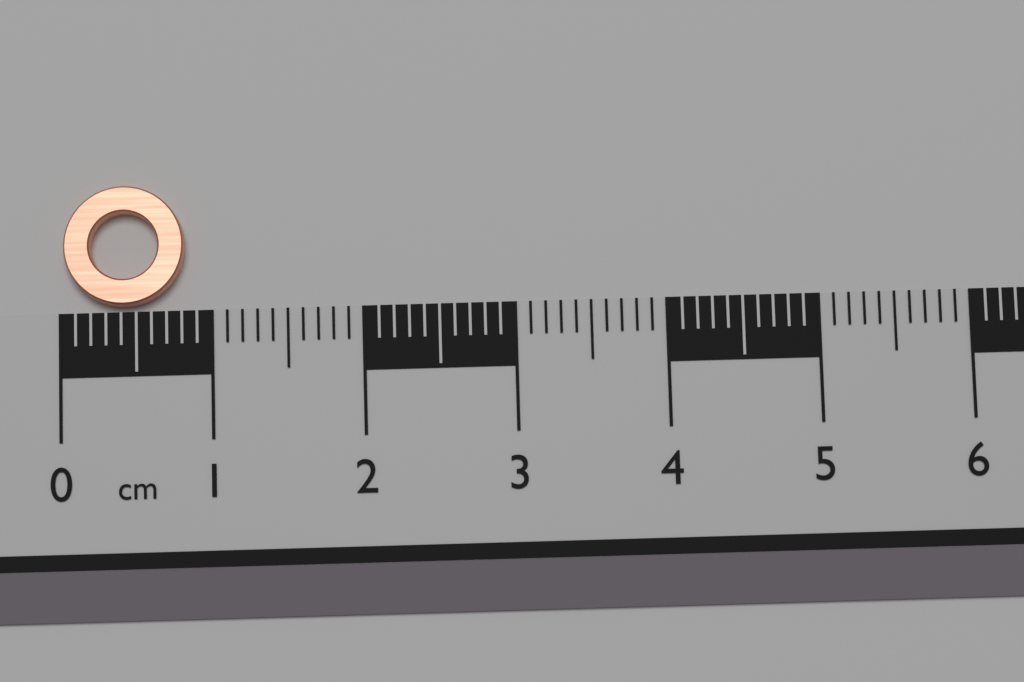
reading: 0.8 cm
